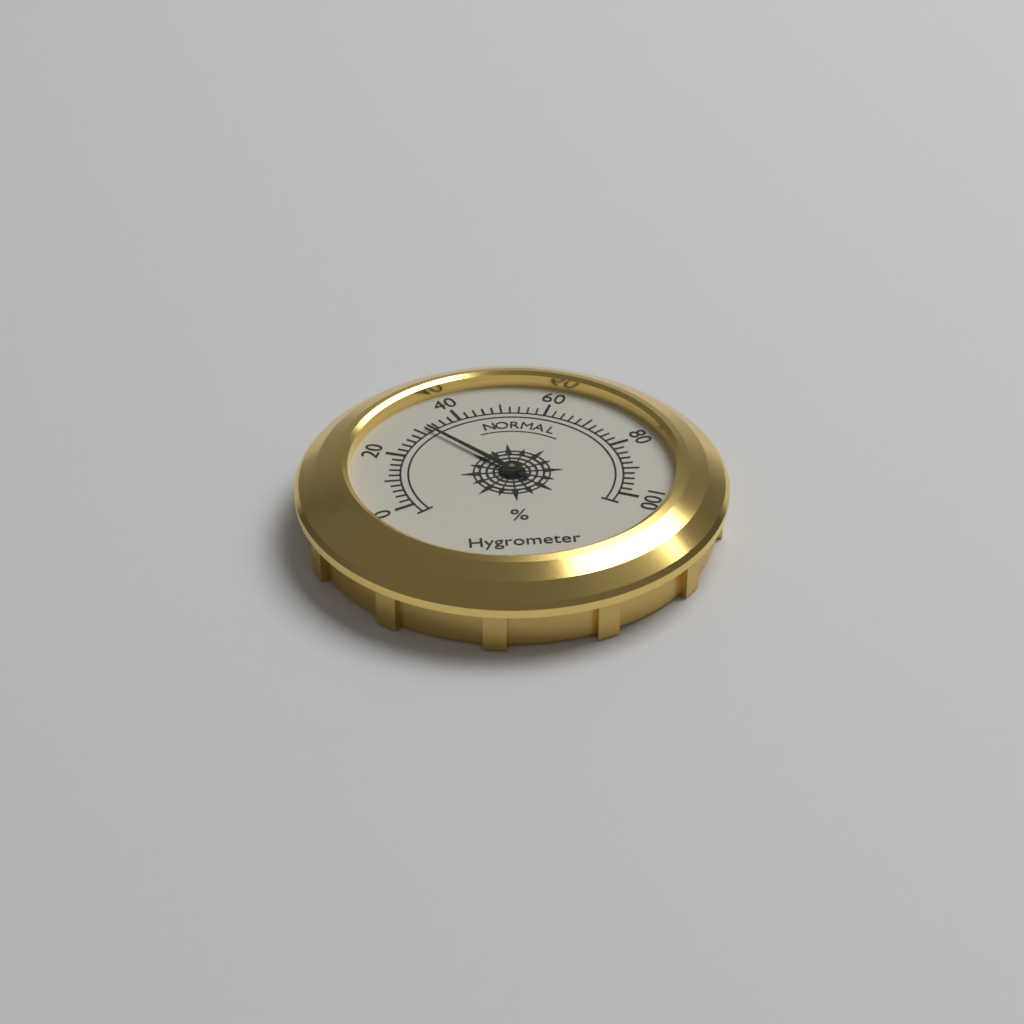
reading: 32 %
